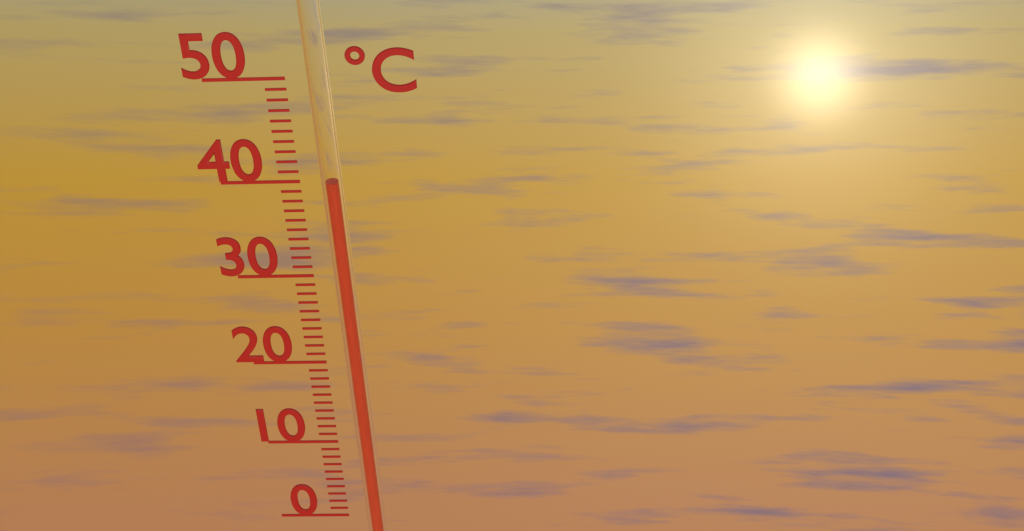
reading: 40 °C
